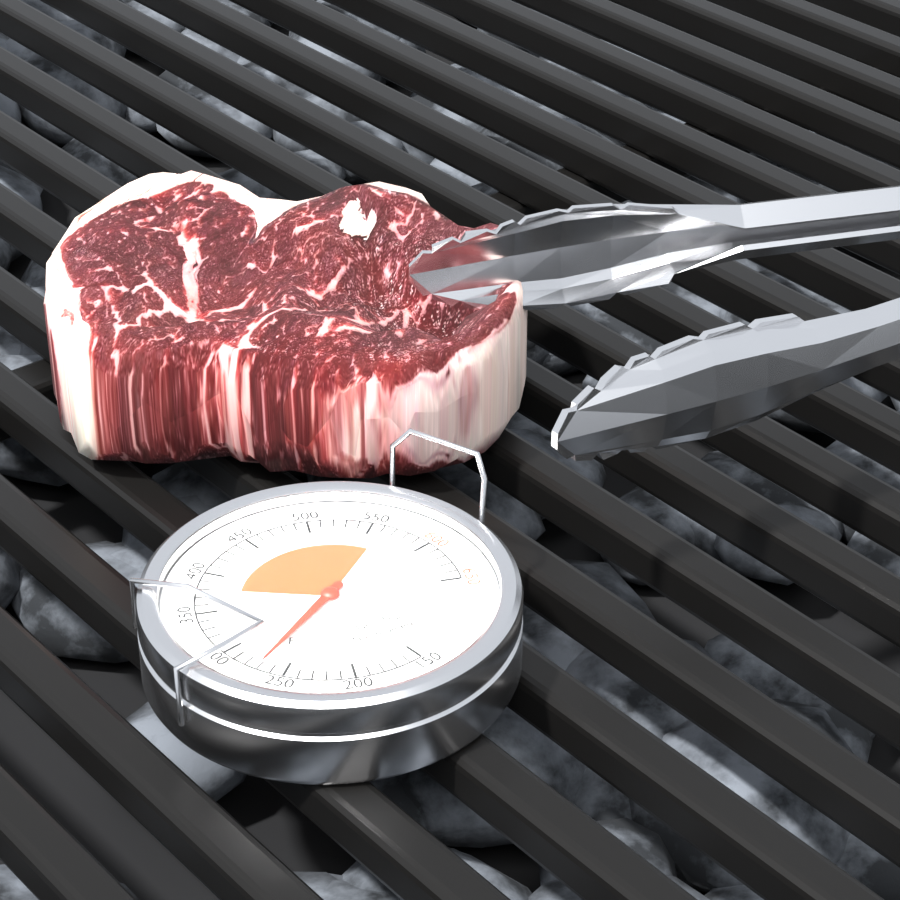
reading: 270 °F
